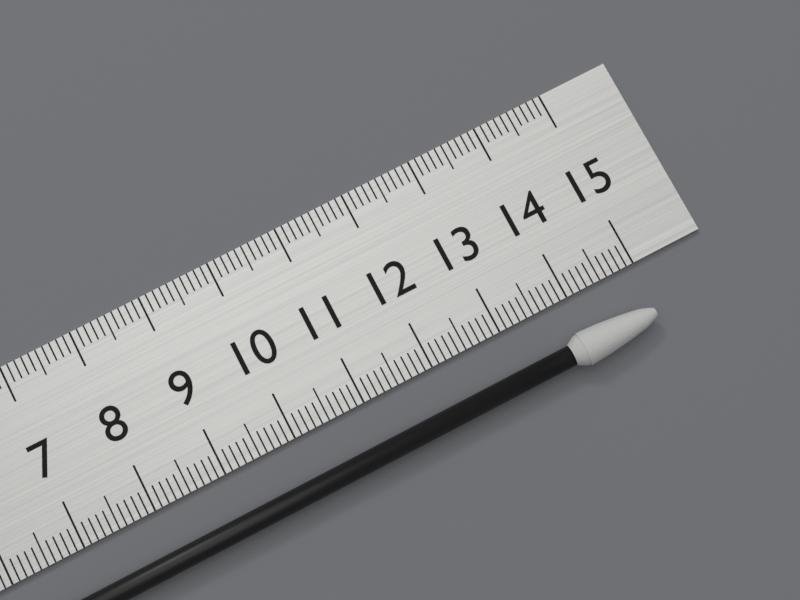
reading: 14.9 cm
